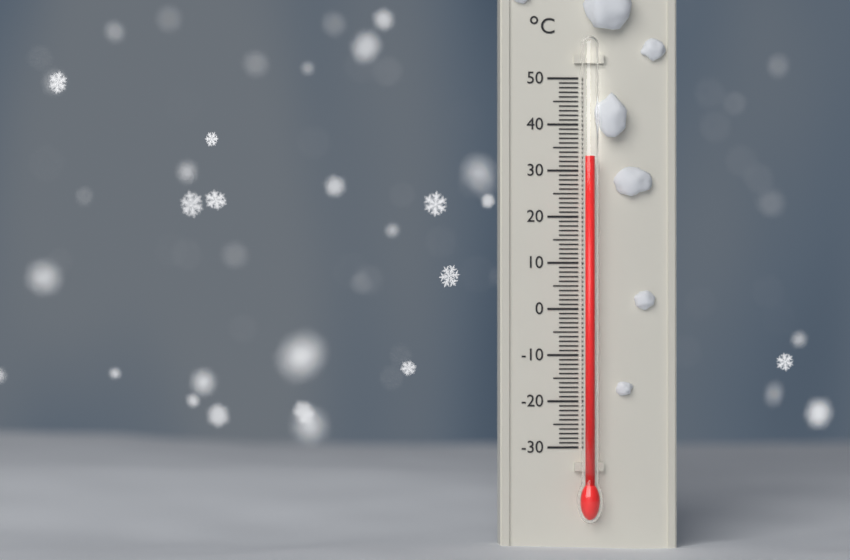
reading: 33 °C
